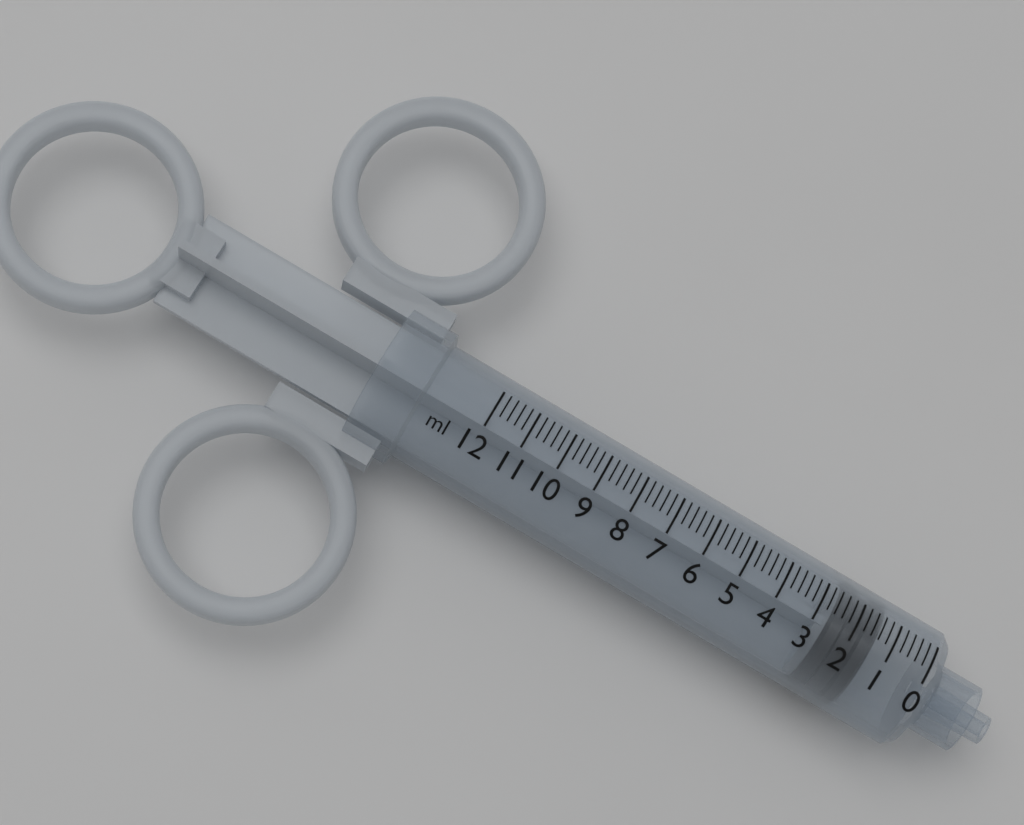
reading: 1.4 ml
